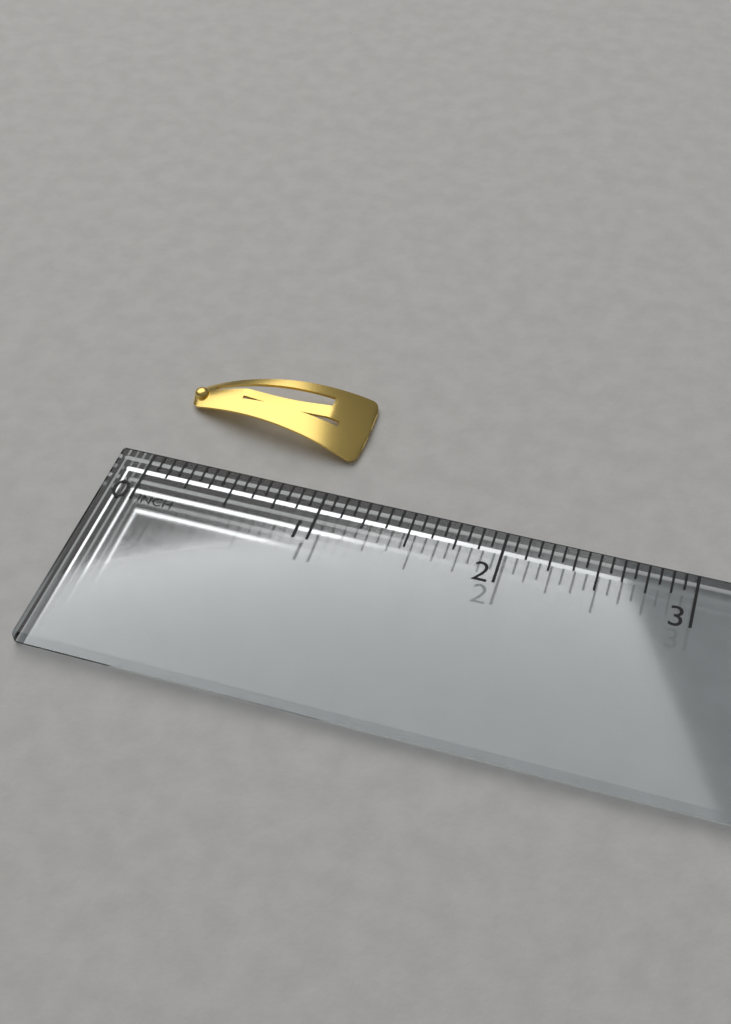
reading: 1.0625 in
